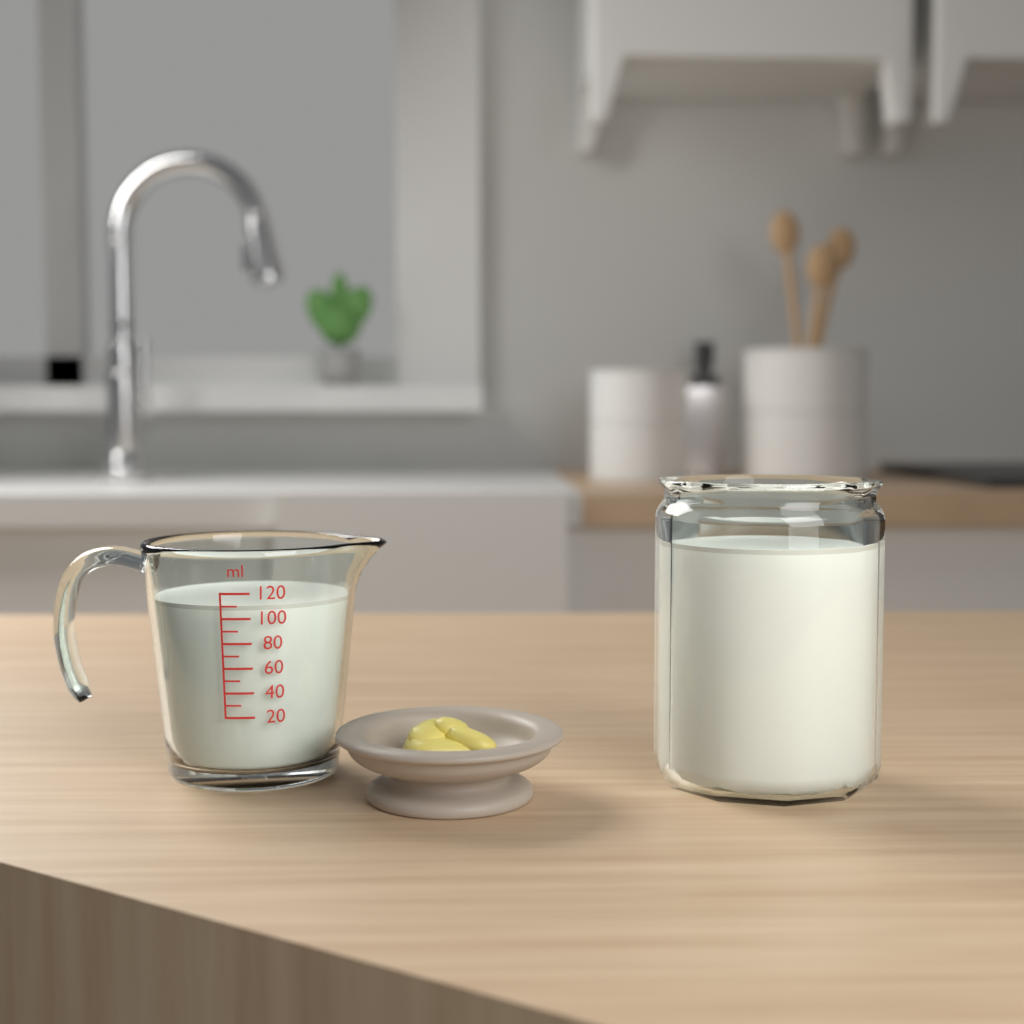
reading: 110 ml
